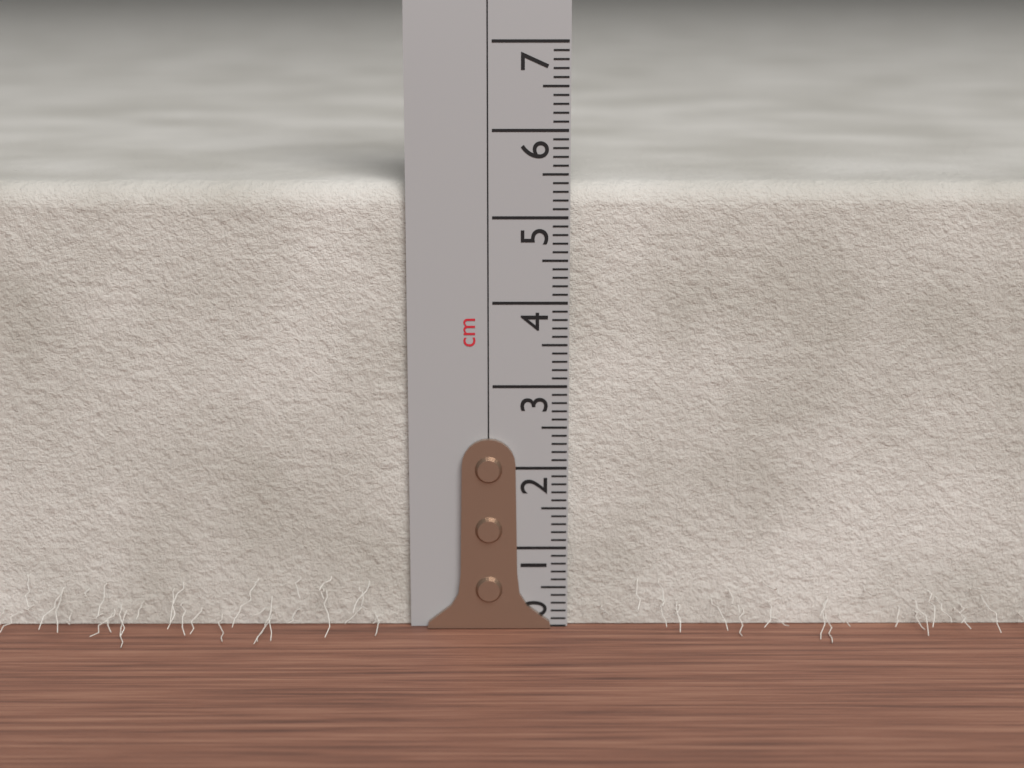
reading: 5.4 cm
